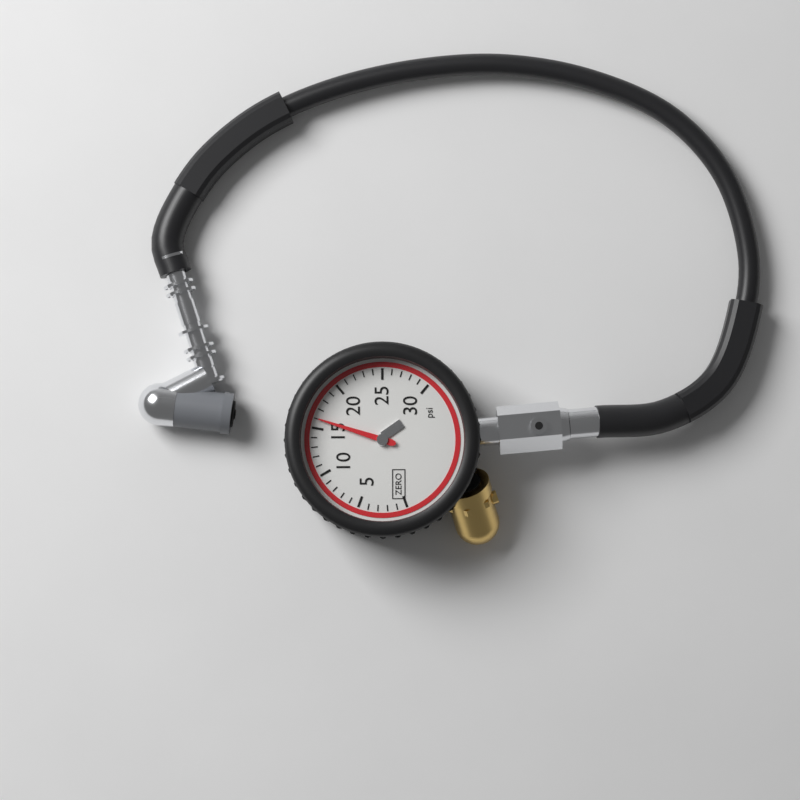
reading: 16 psi
